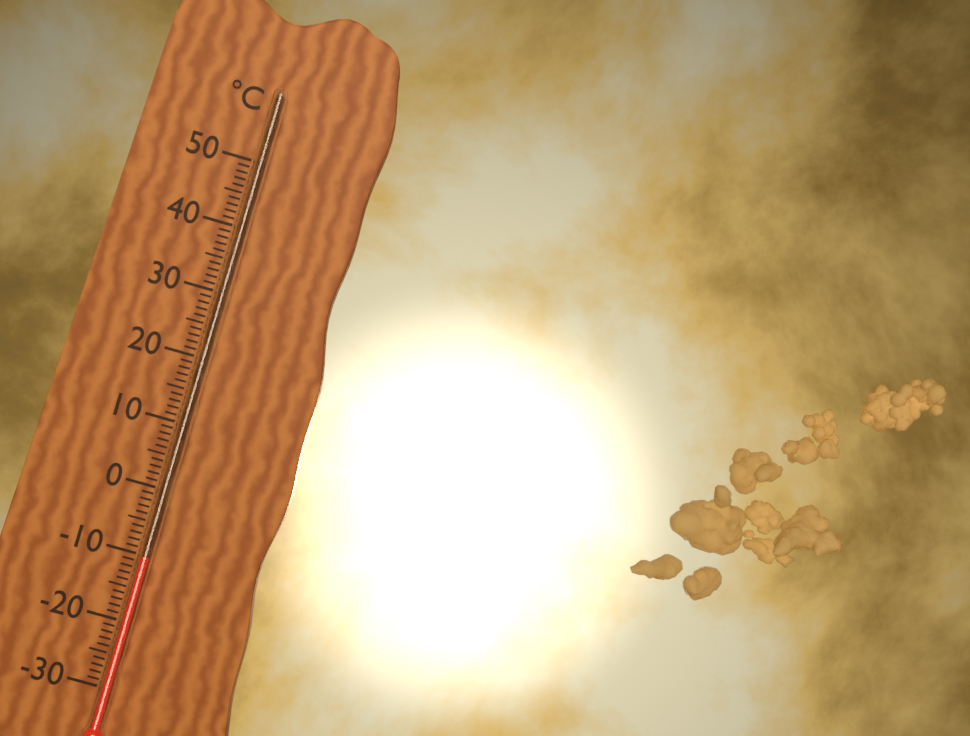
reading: -10 °C
